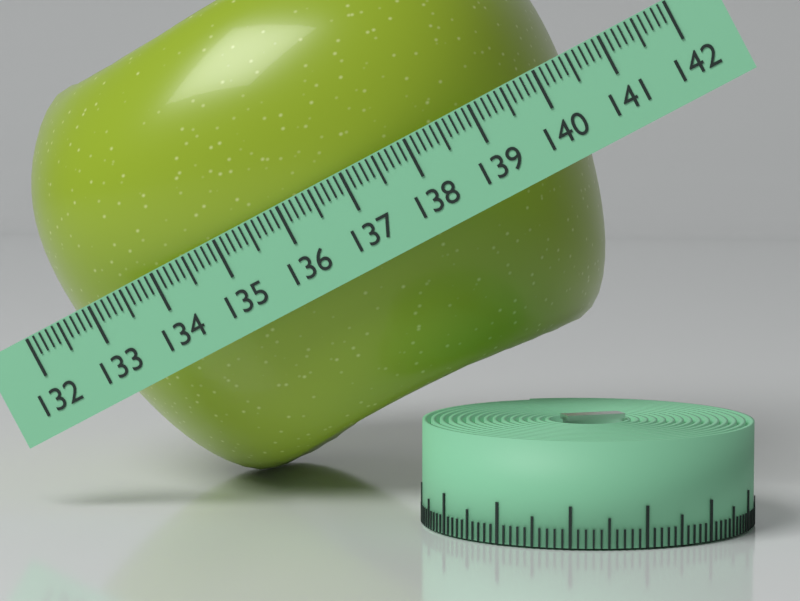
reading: 140.2 (no unit)
